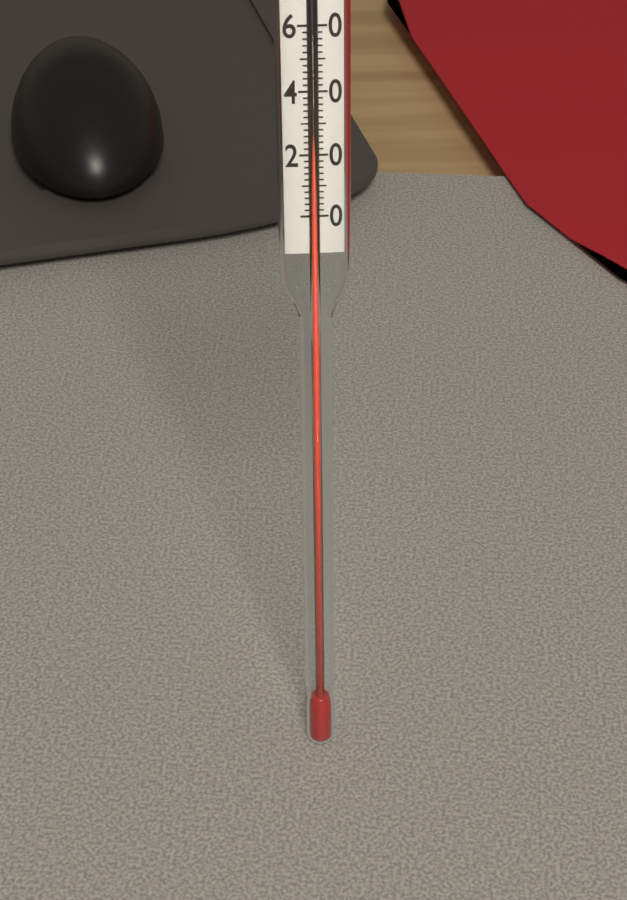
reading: 26 (no unit)
